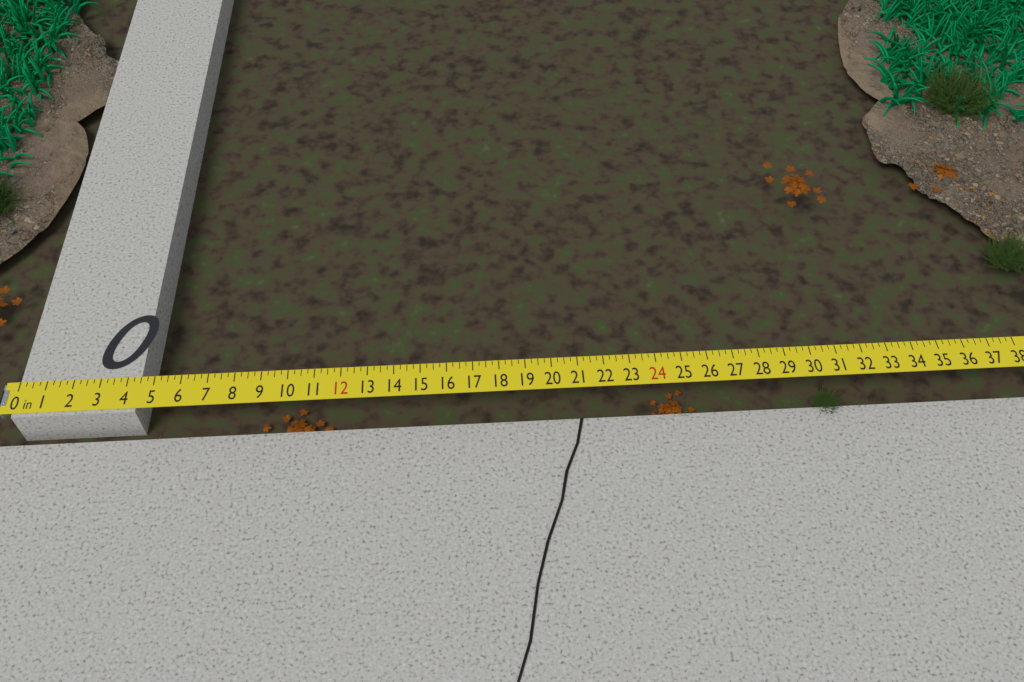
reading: 4.50 in
